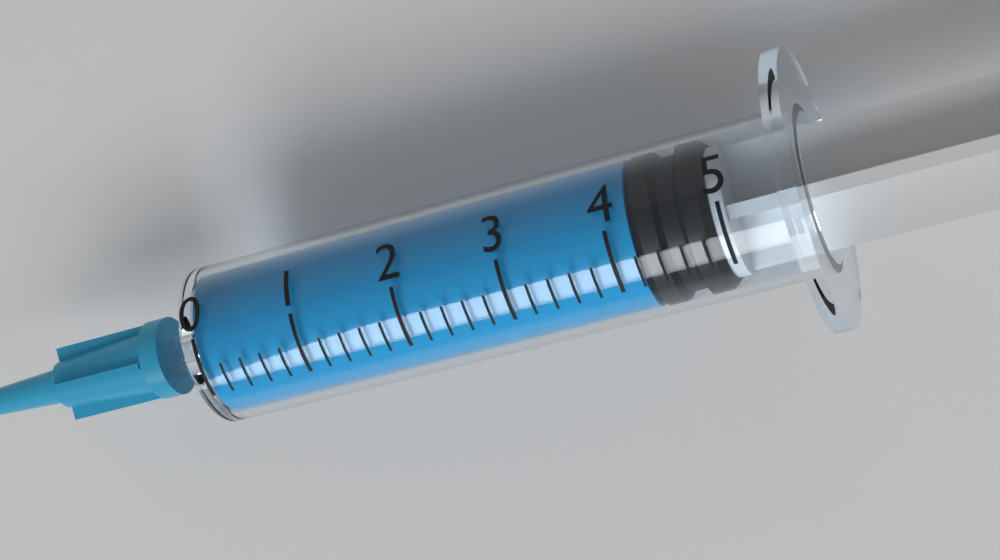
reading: 4.2 (no unit)
